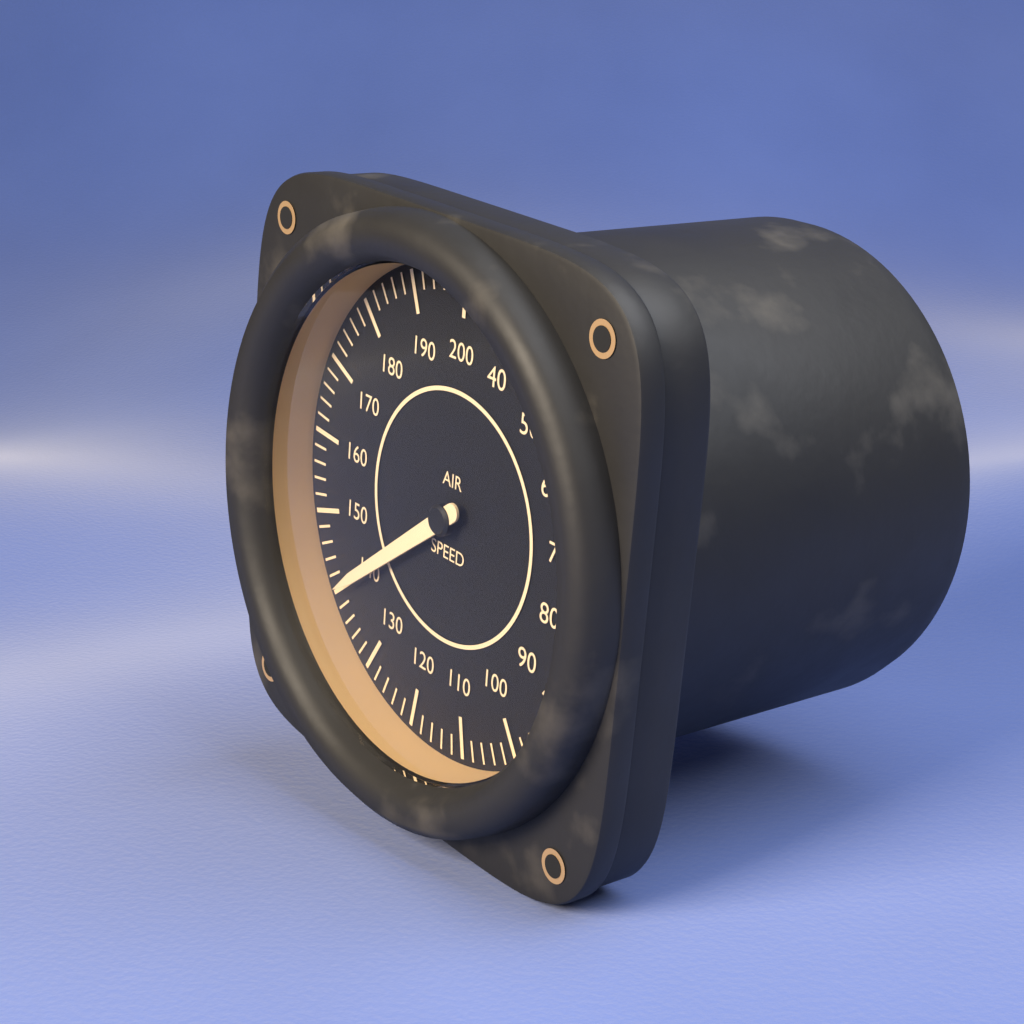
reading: 140 (no unit)
